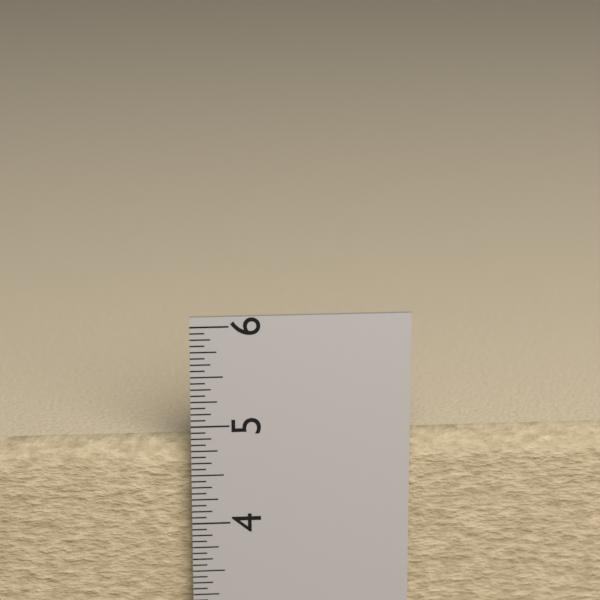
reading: 4.8125 in
